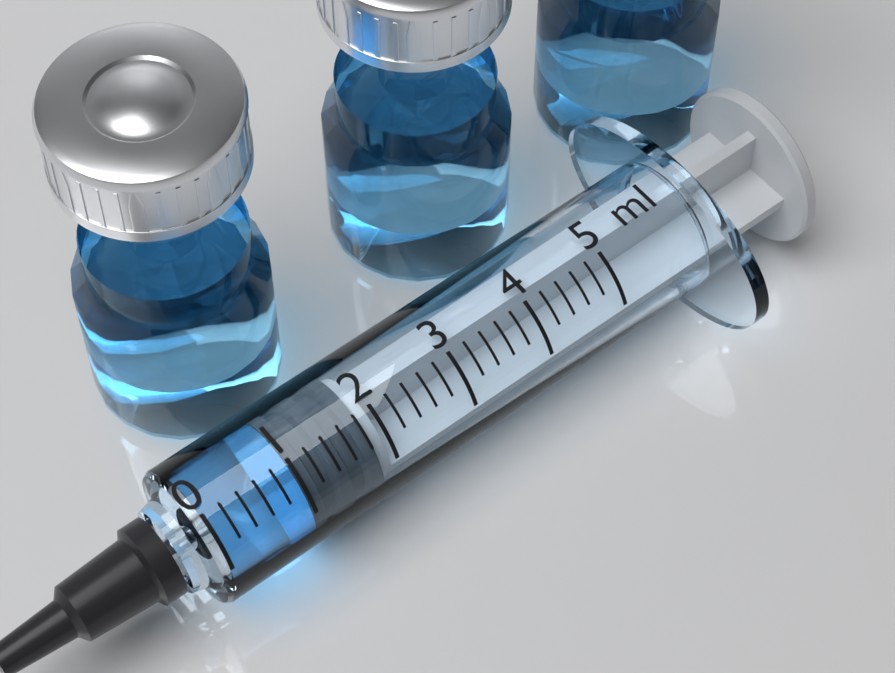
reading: 1.0 ml
